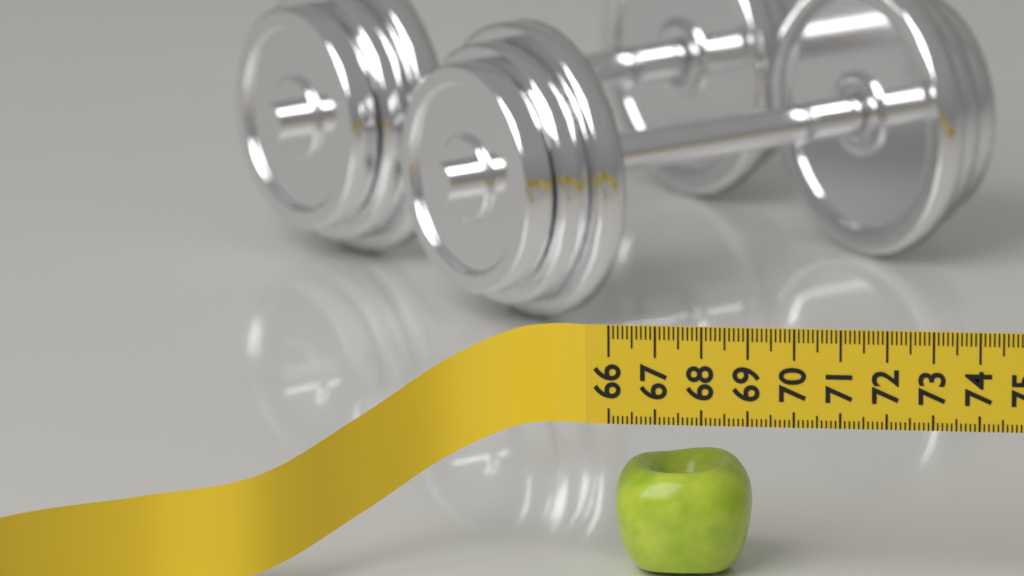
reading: 69.0 (no unit)
